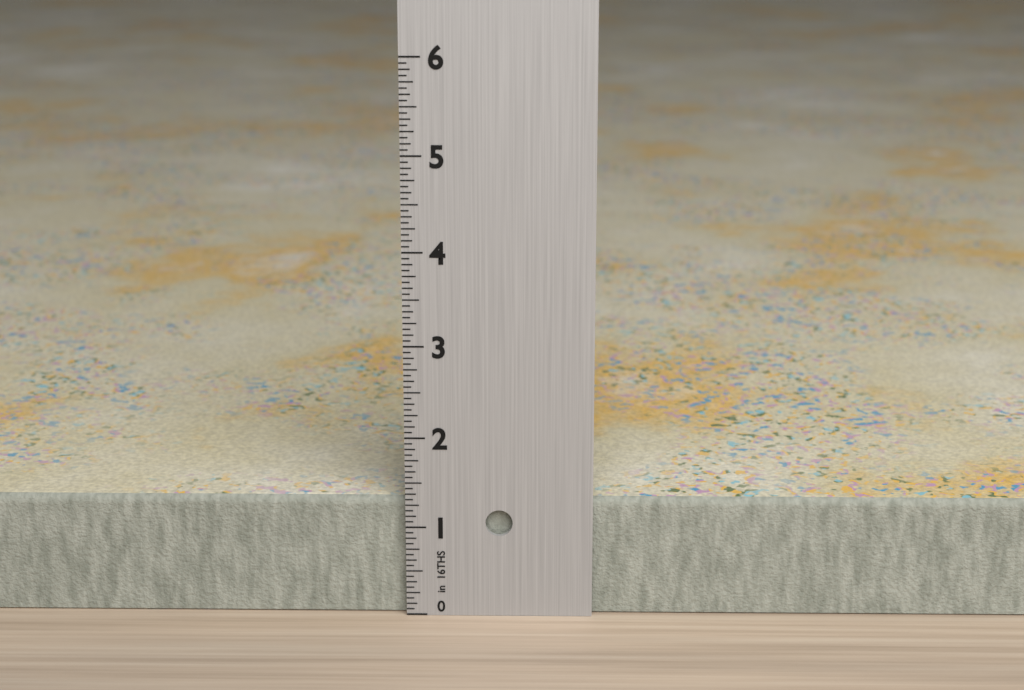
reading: 1.3125 in
